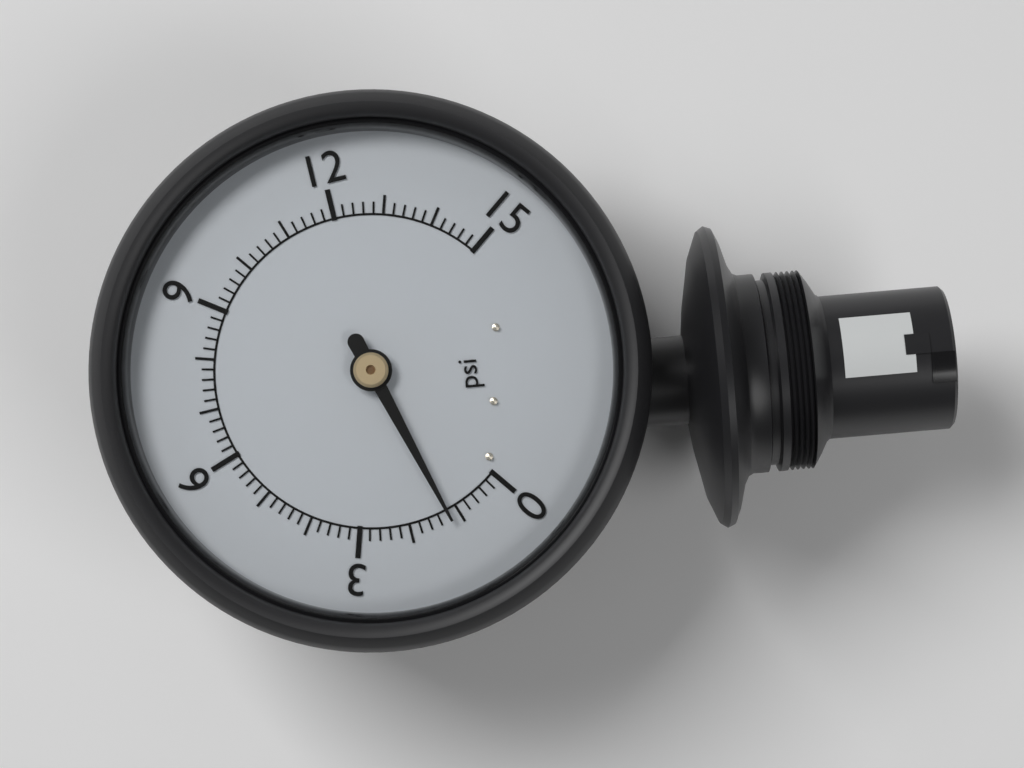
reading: 1.2 psi
